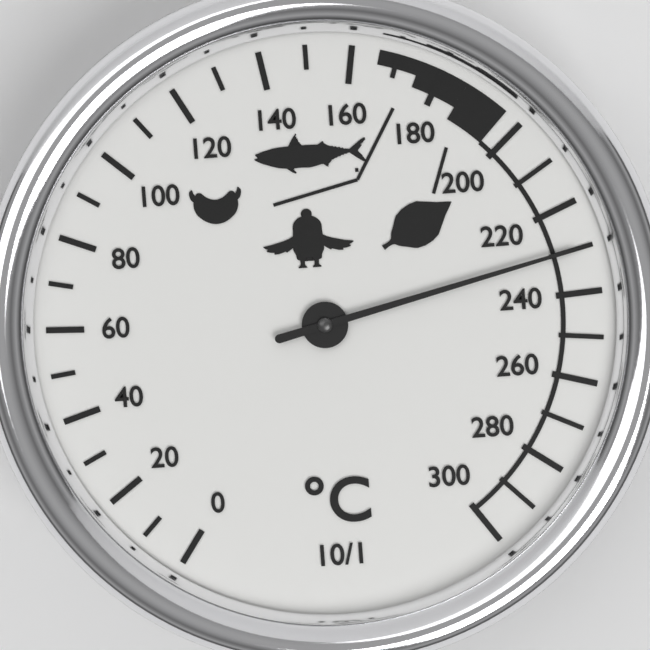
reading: 230 °C
